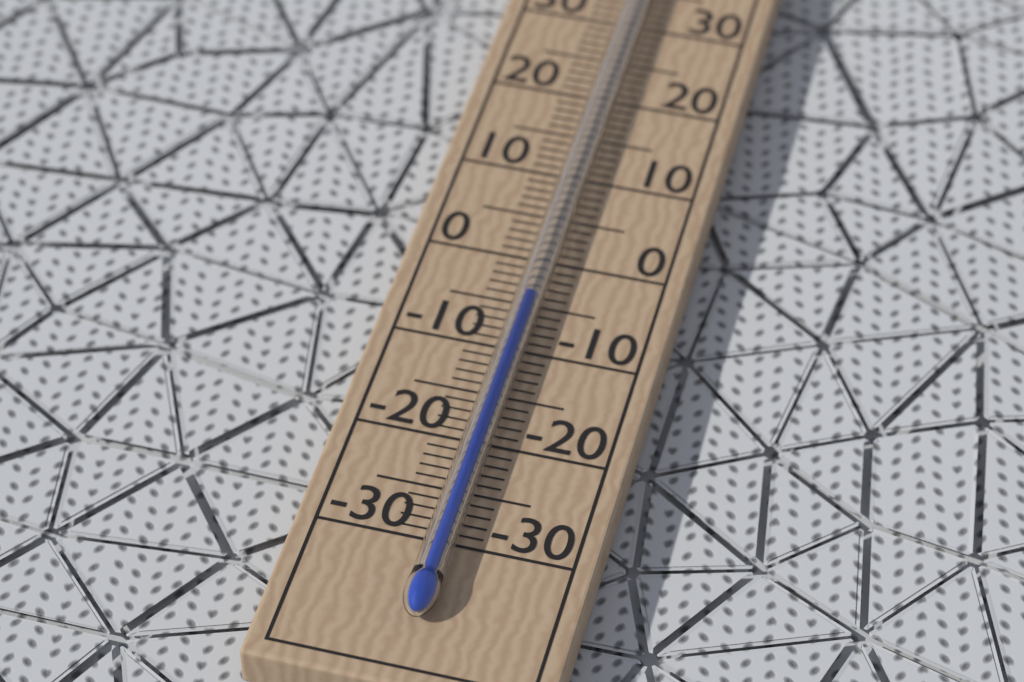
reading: -5 °C
